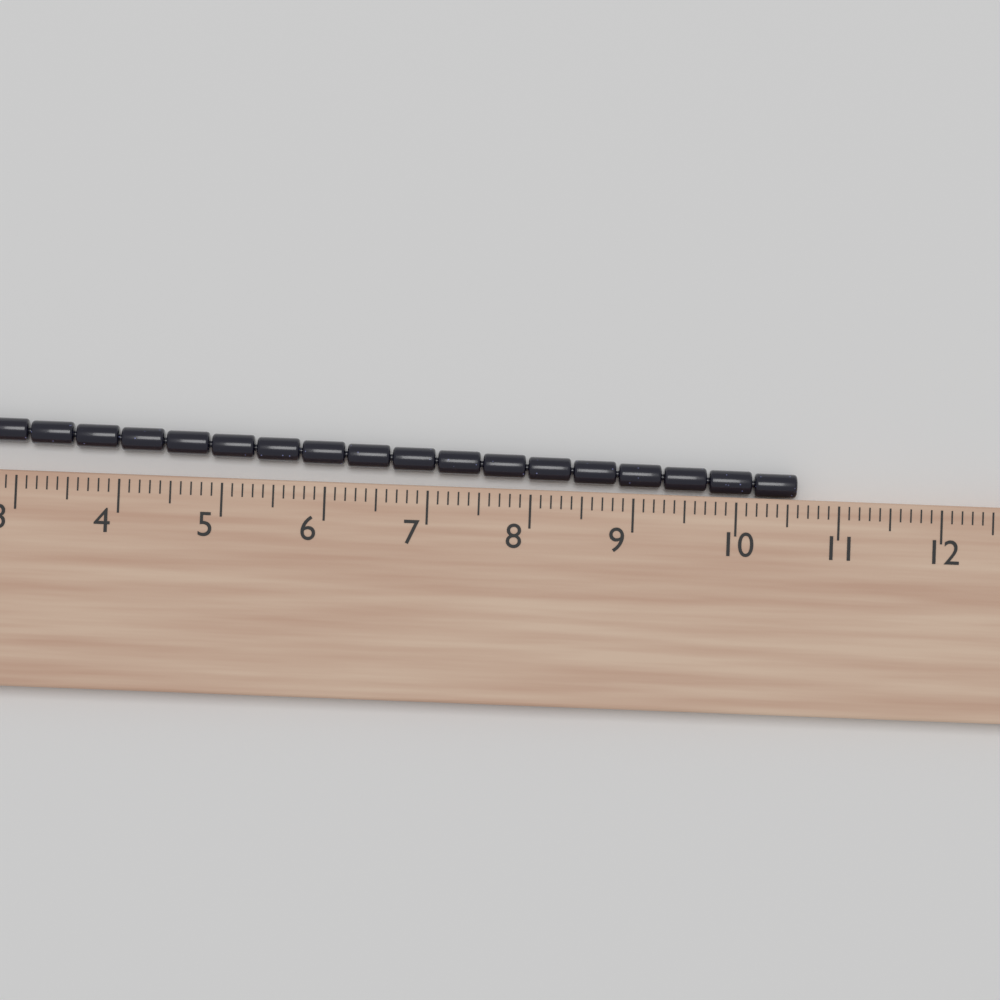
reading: 10.6 cm
